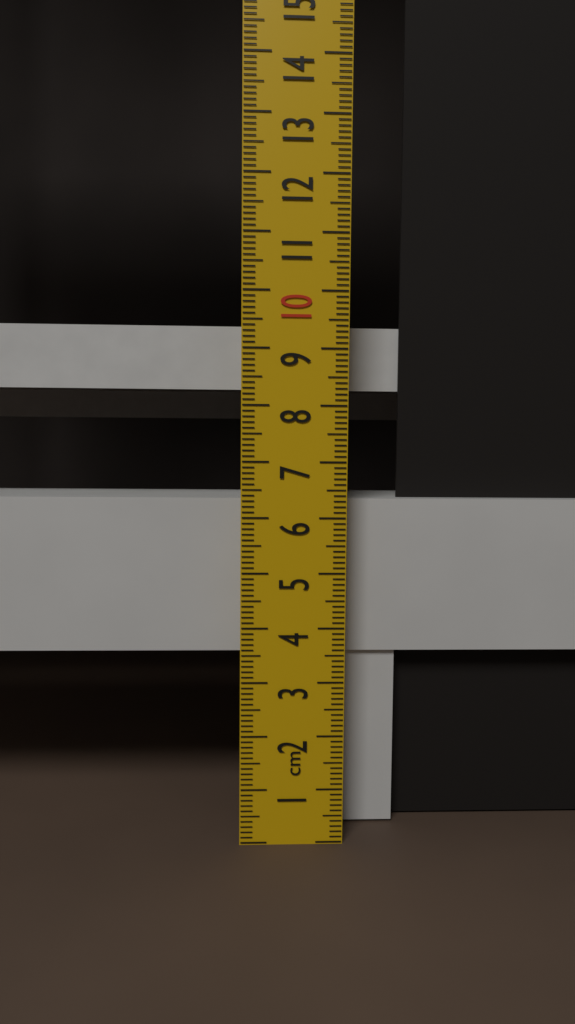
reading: 6.3 cm
